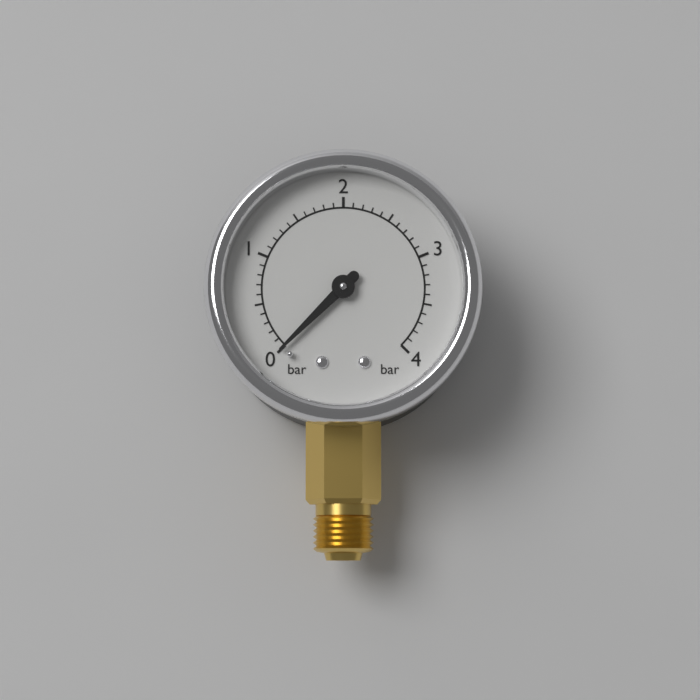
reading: 0.0 bar
